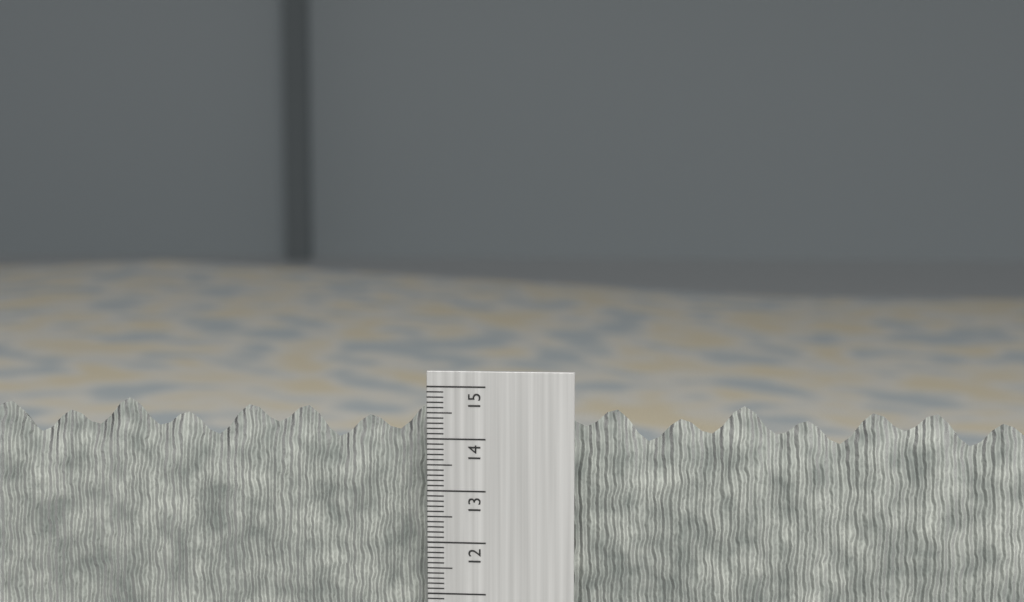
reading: 14.6 cm
